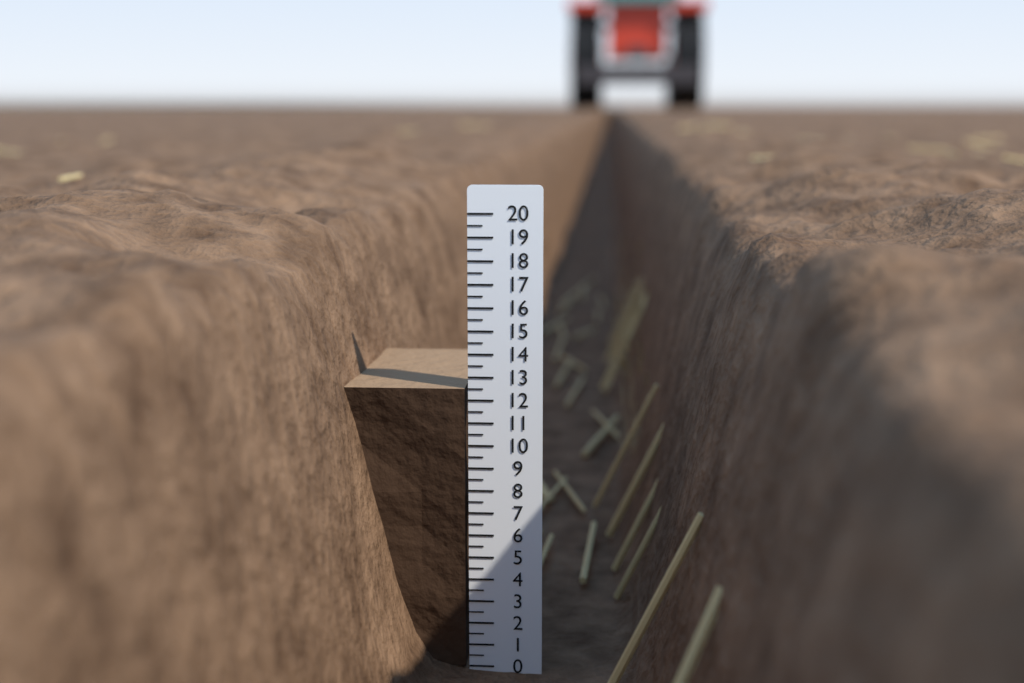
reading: 12.5 (no unit)
